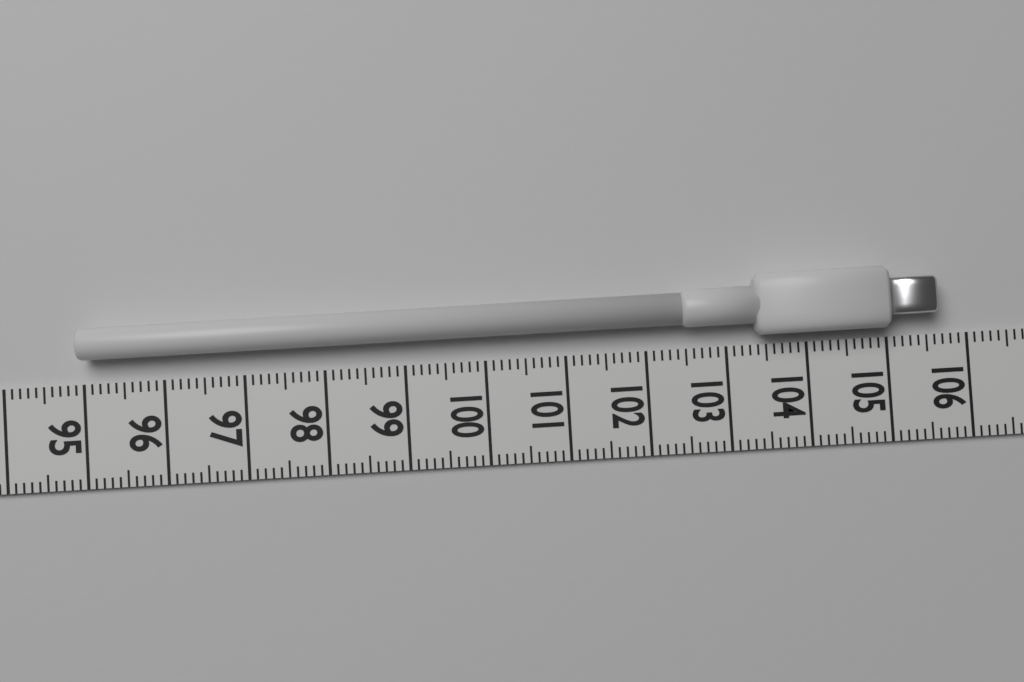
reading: 105.6 (no unit)
